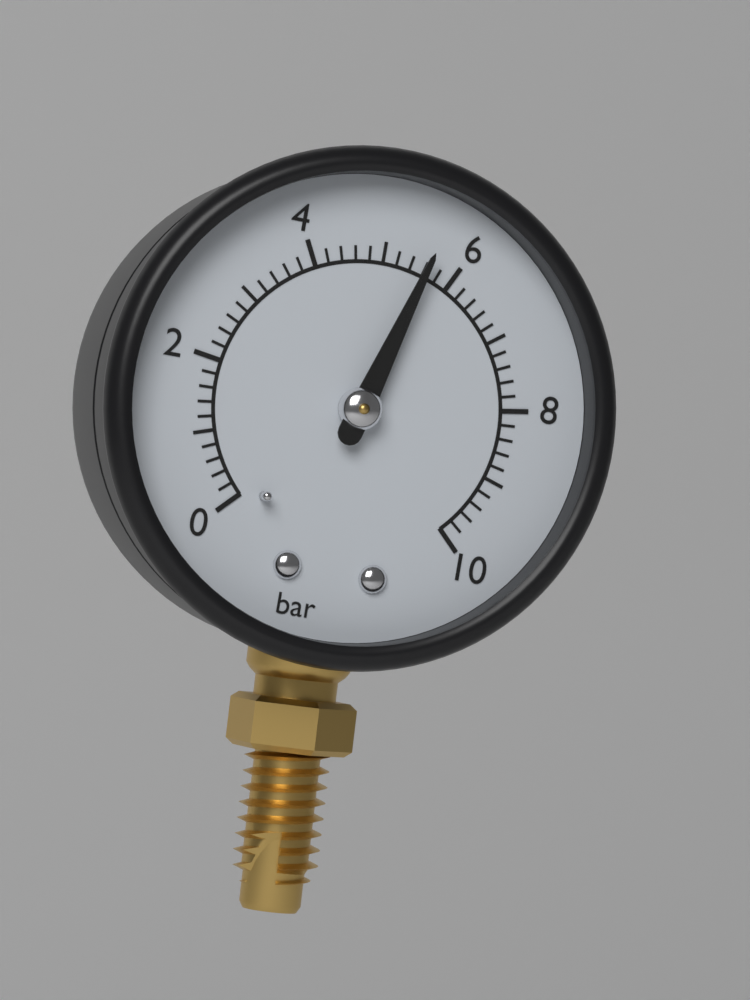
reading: 5.6 bar
